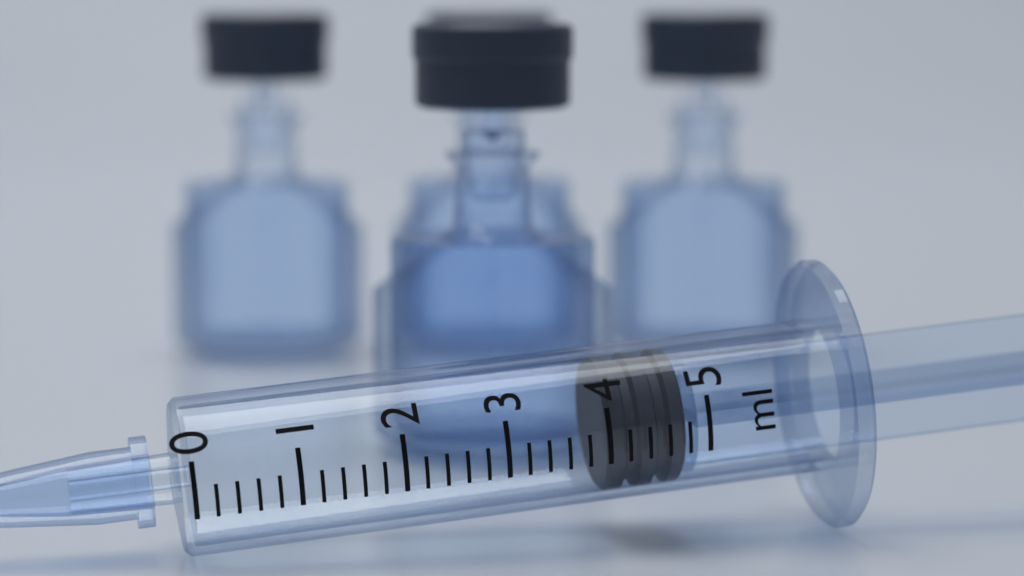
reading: 4.0 ml
